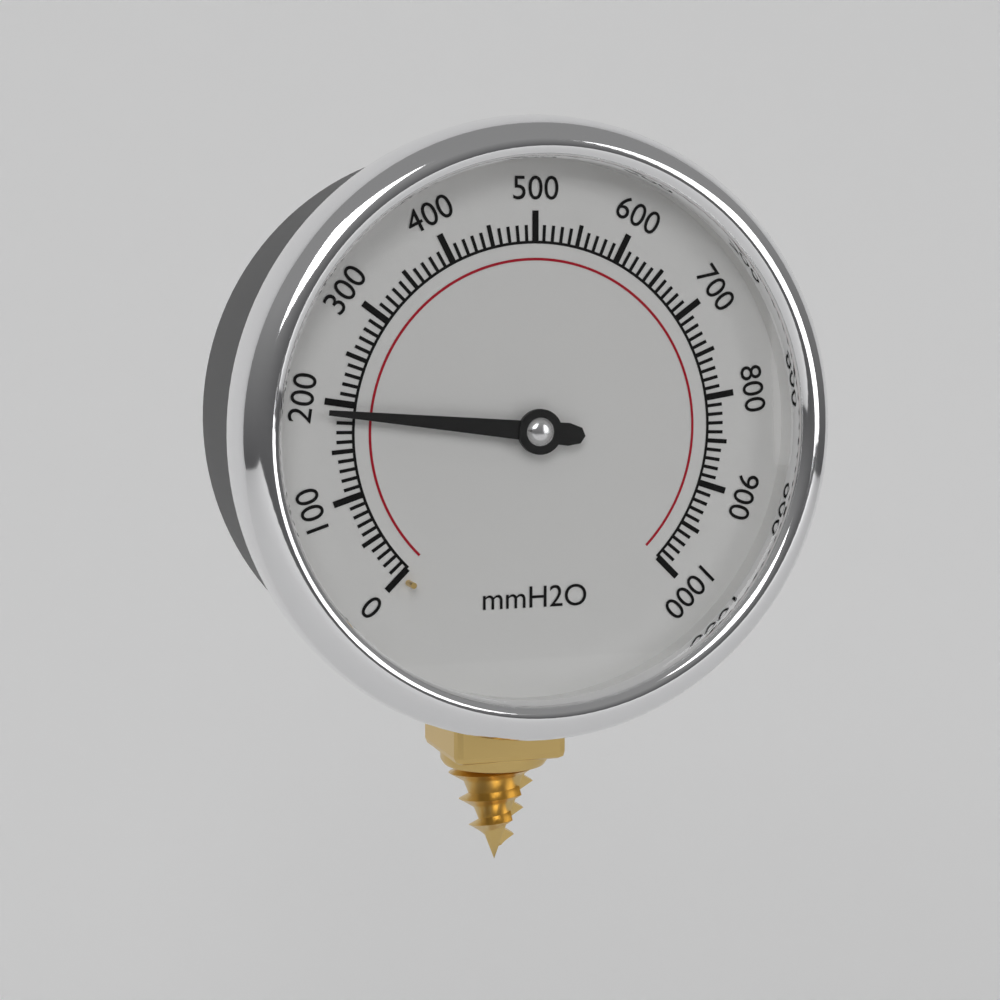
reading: 190 mmH2O
